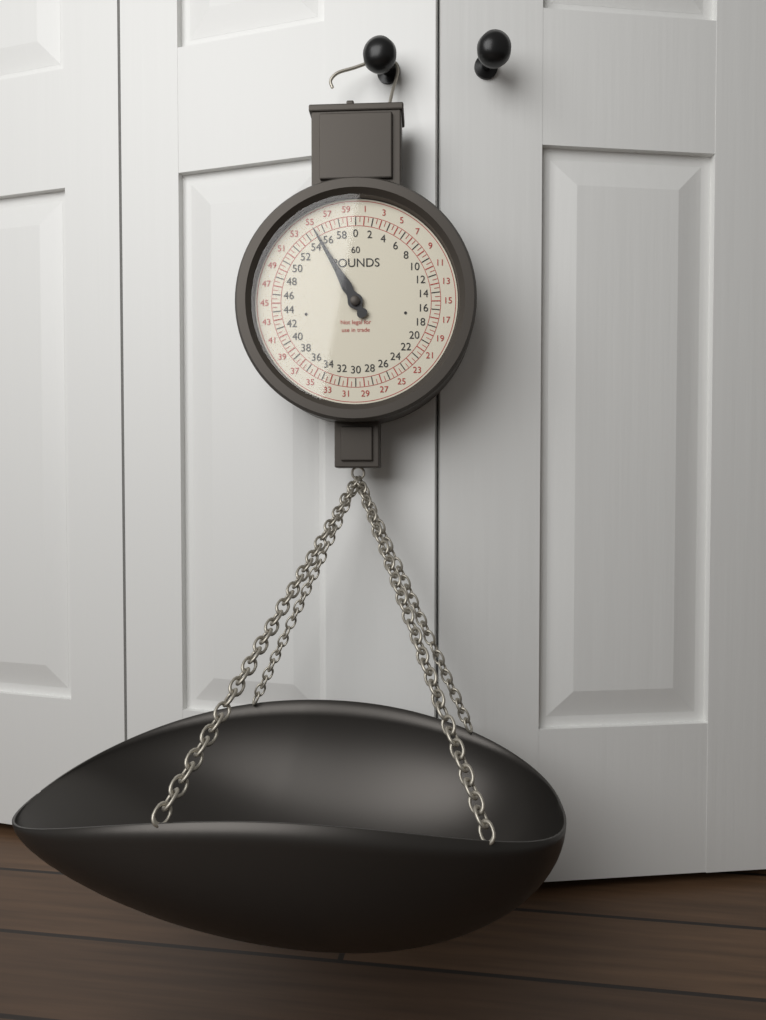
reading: 55.0 lb
